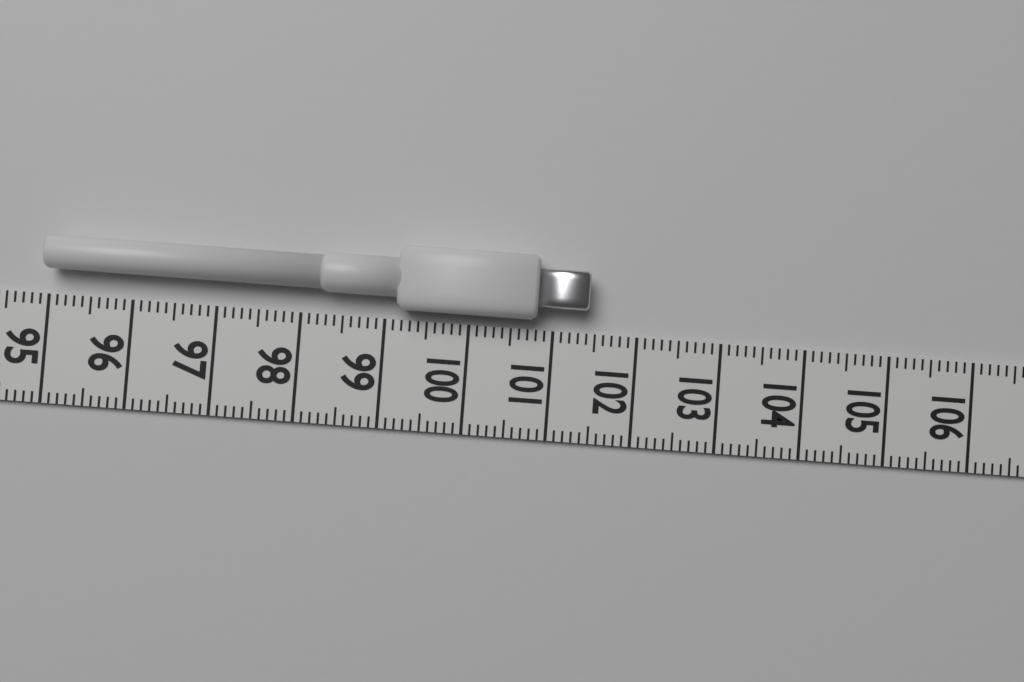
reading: 101.4 (no unit)
